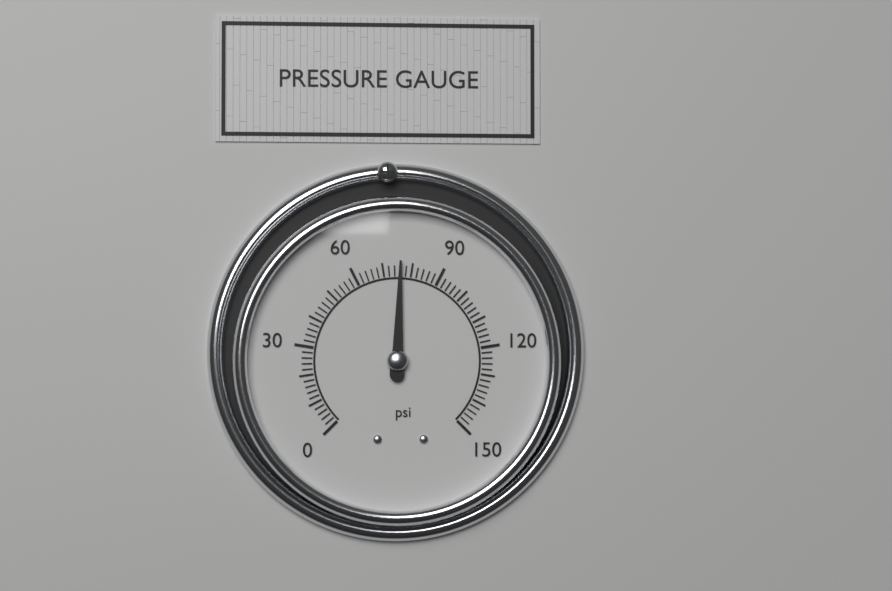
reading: 76 psi
